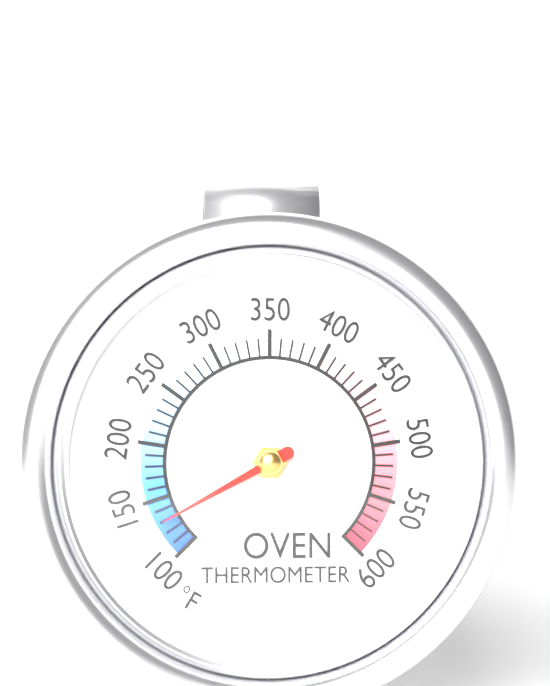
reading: 130 °F
